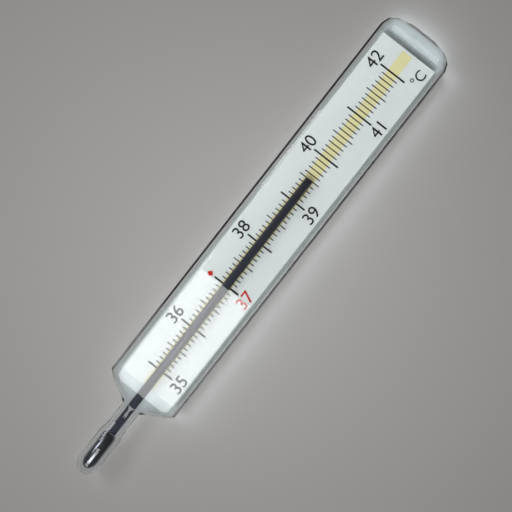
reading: 39.5 °C
